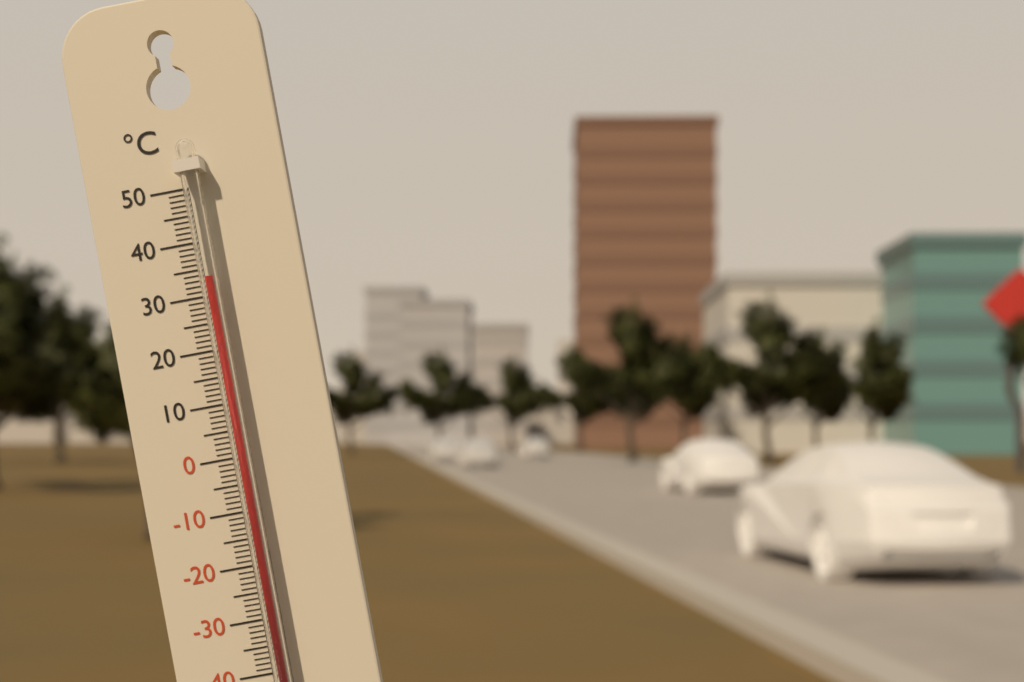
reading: 33 °C
